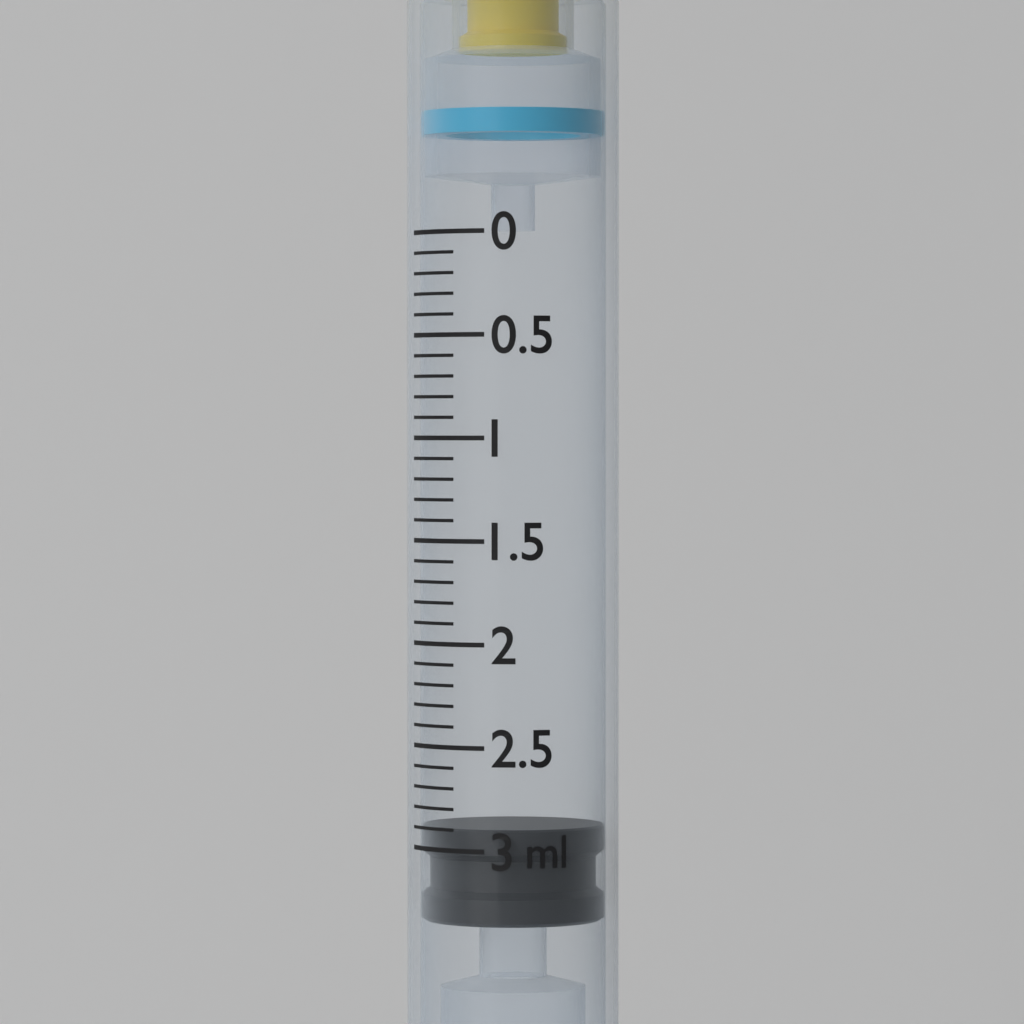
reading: 2.9 ml
